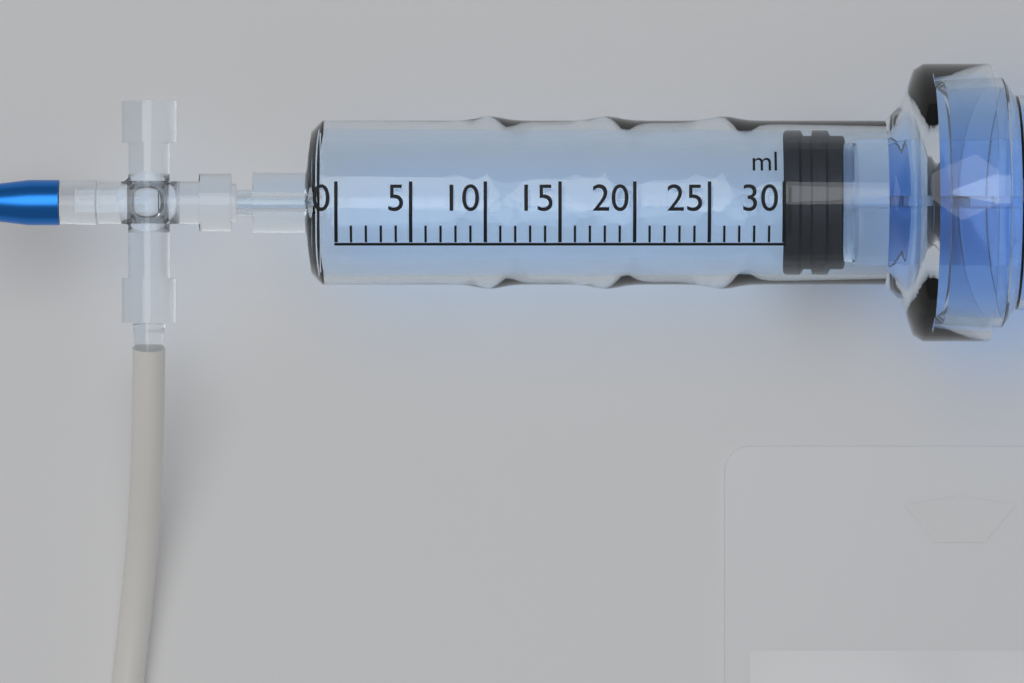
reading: 30 ml
